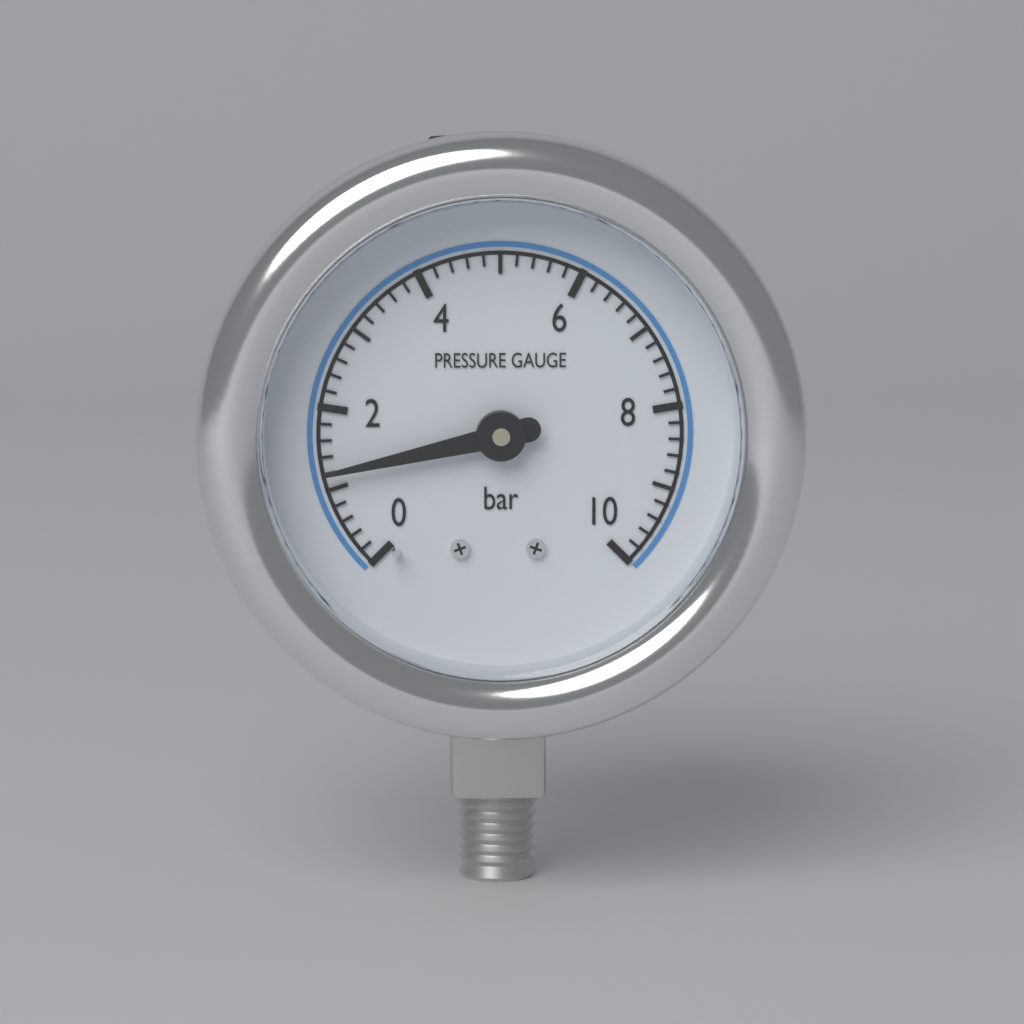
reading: 1.2 bar
